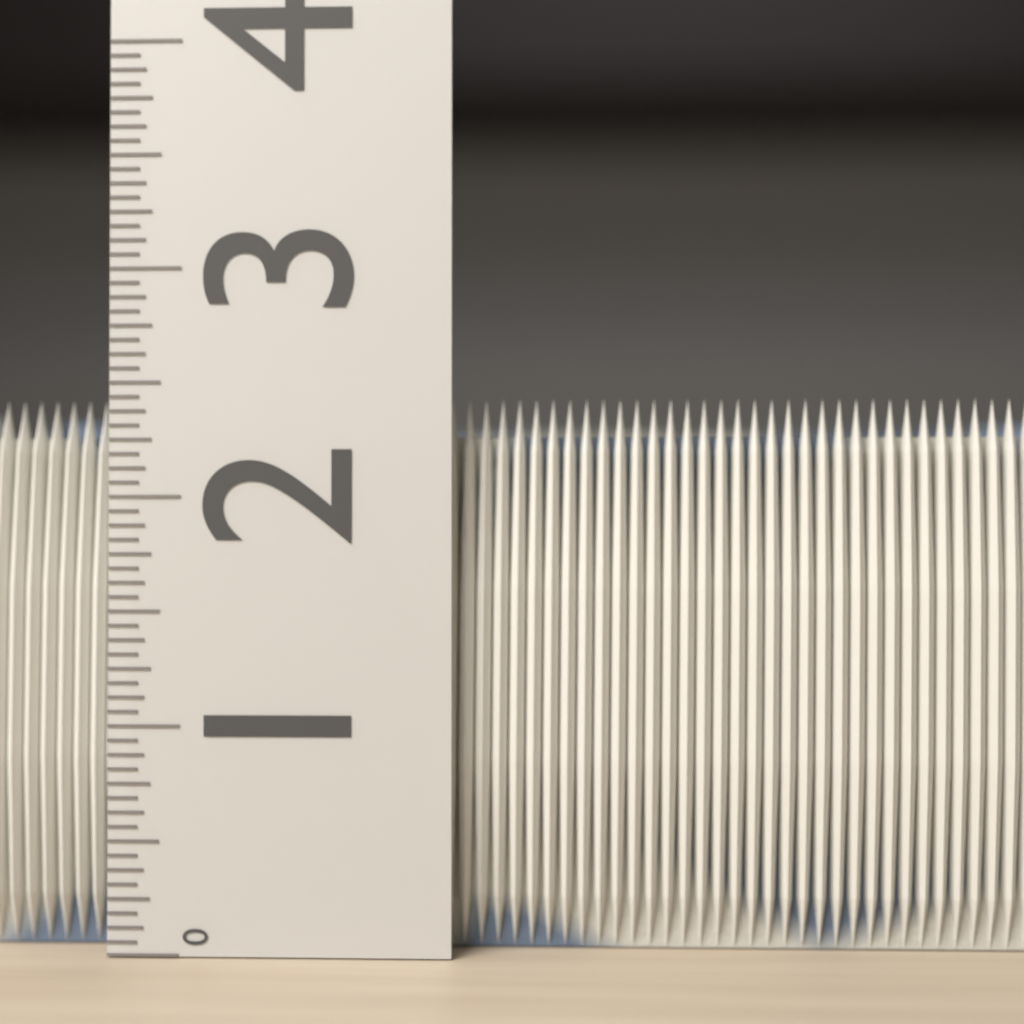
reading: 2.4375 (no unit)
